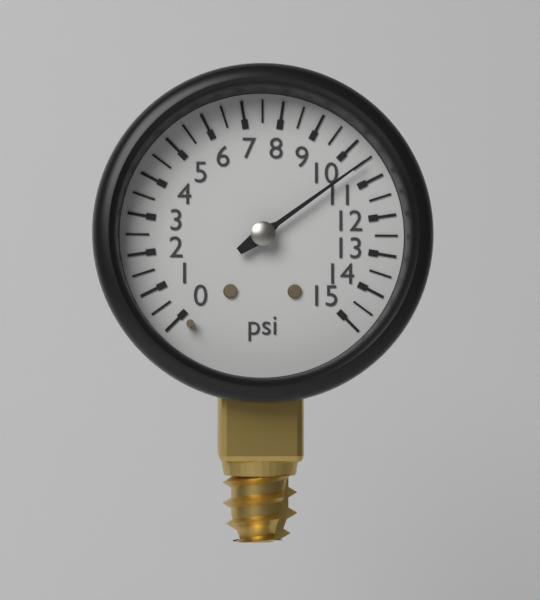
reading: 10.5 psi
